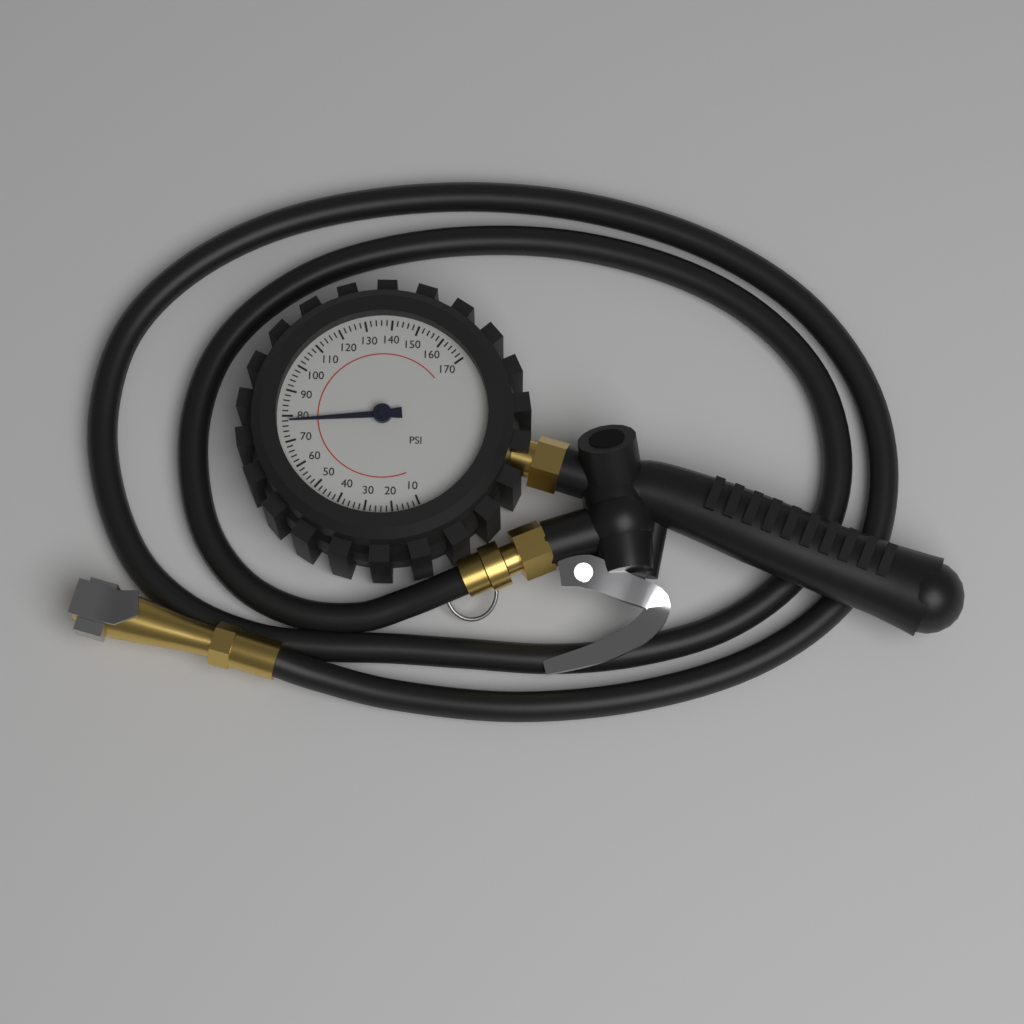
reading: 78 psi
